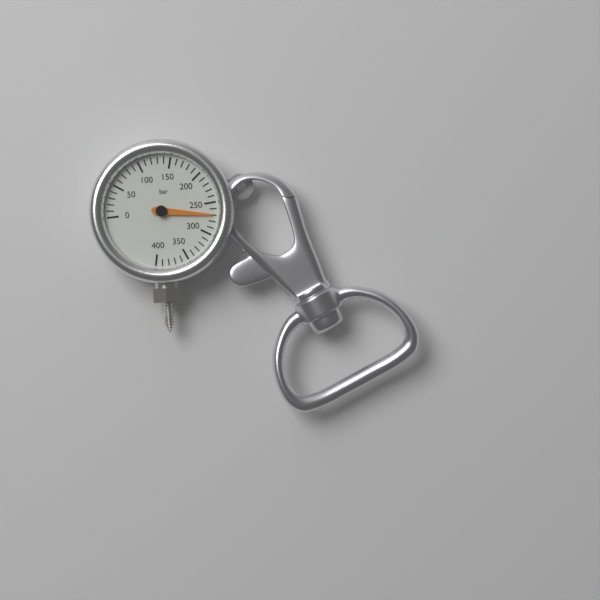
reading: 270 bar
